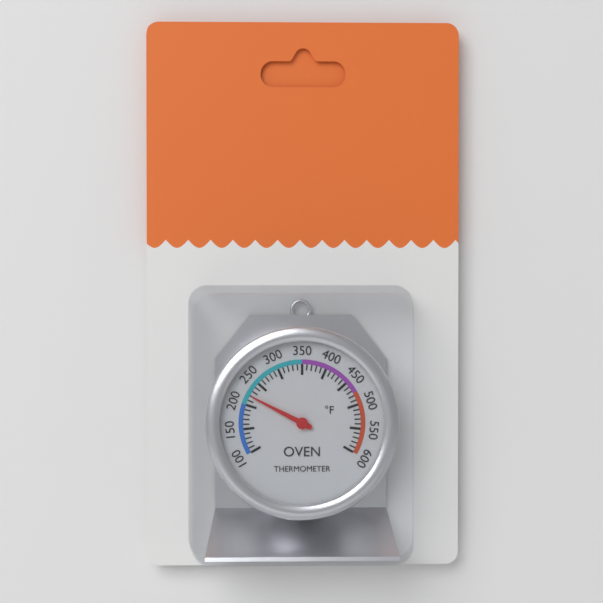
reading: 220 °F
